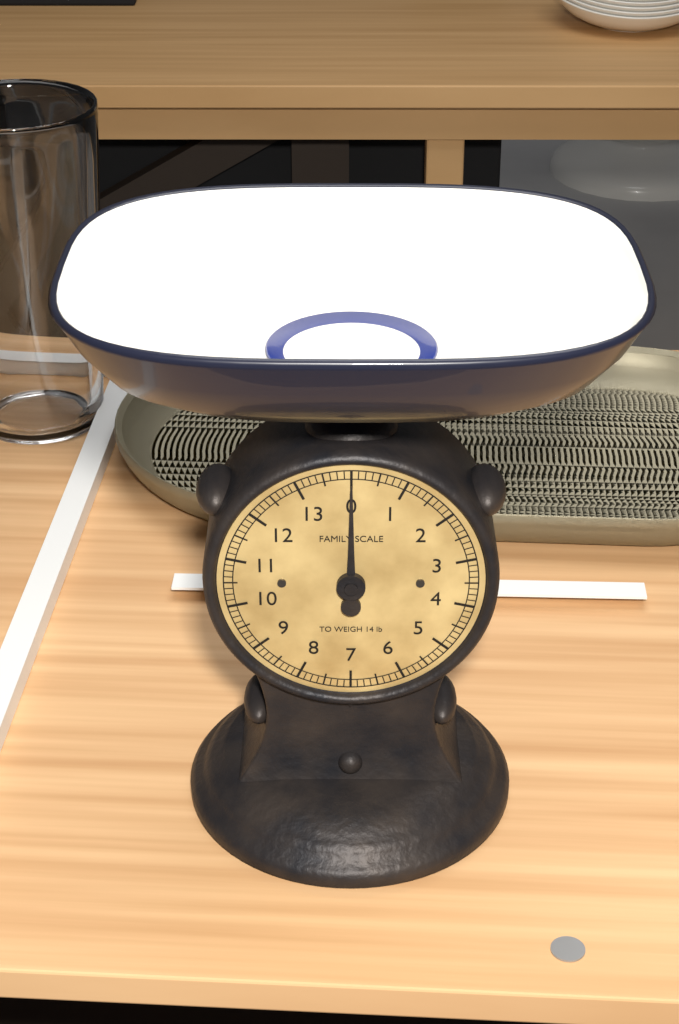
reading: 0.000 lb
